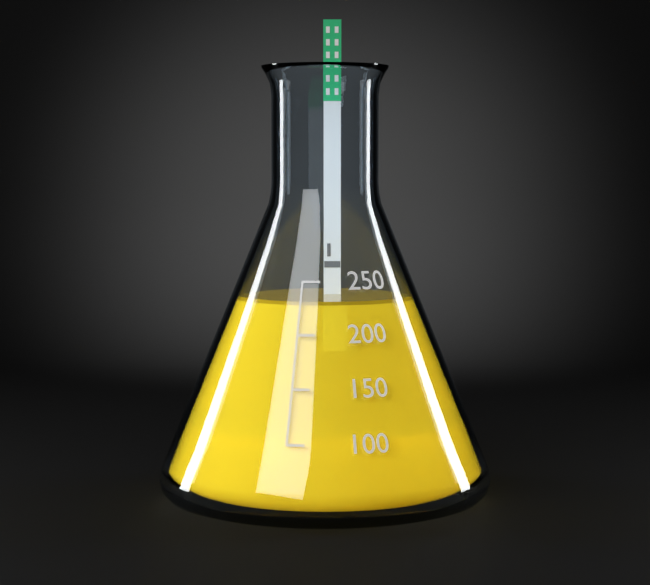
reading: 230 (no unit)
